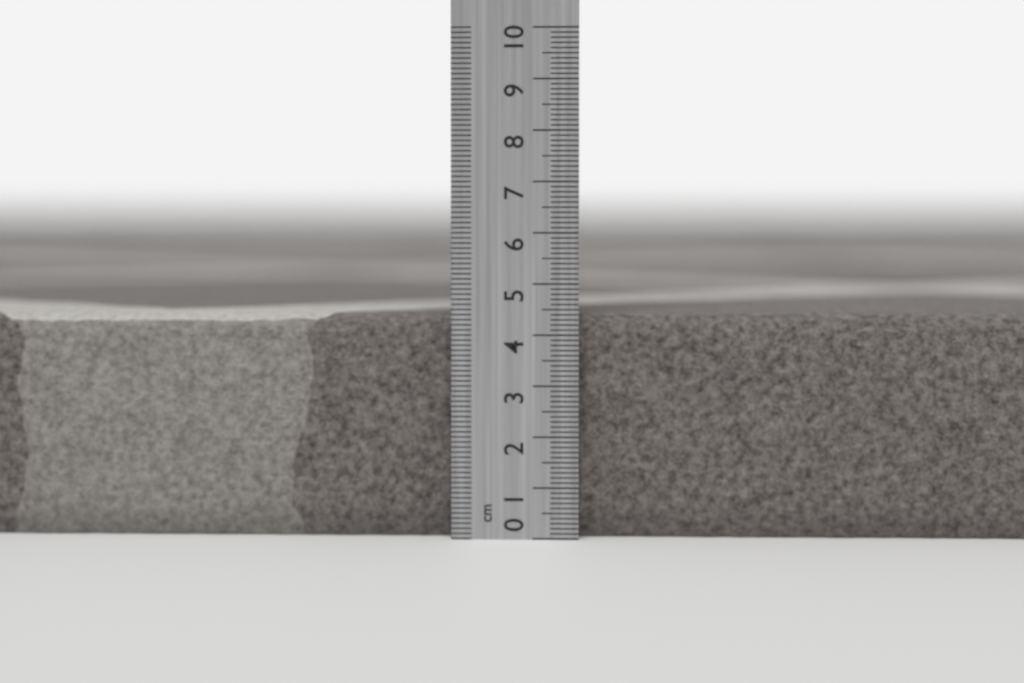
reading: 4.4 cm
